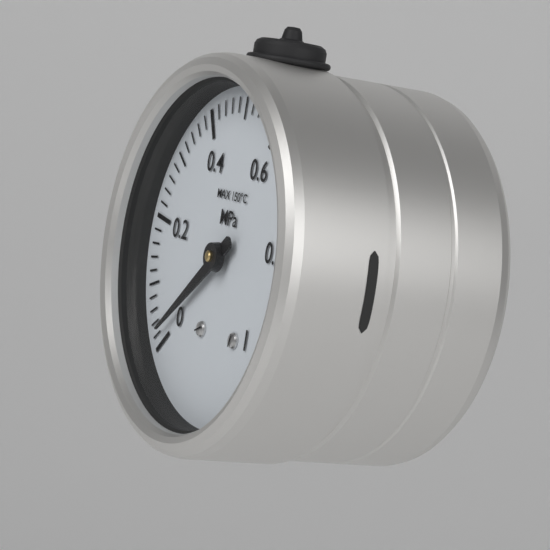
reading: 0.02 MPa
